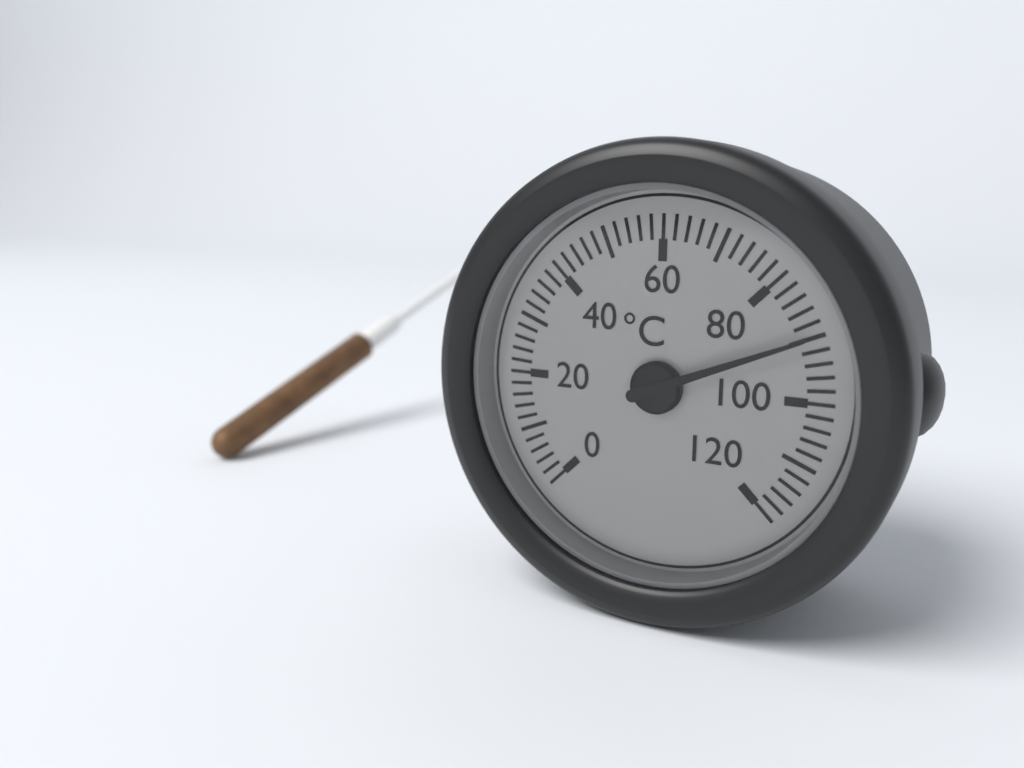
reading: 90 °C
